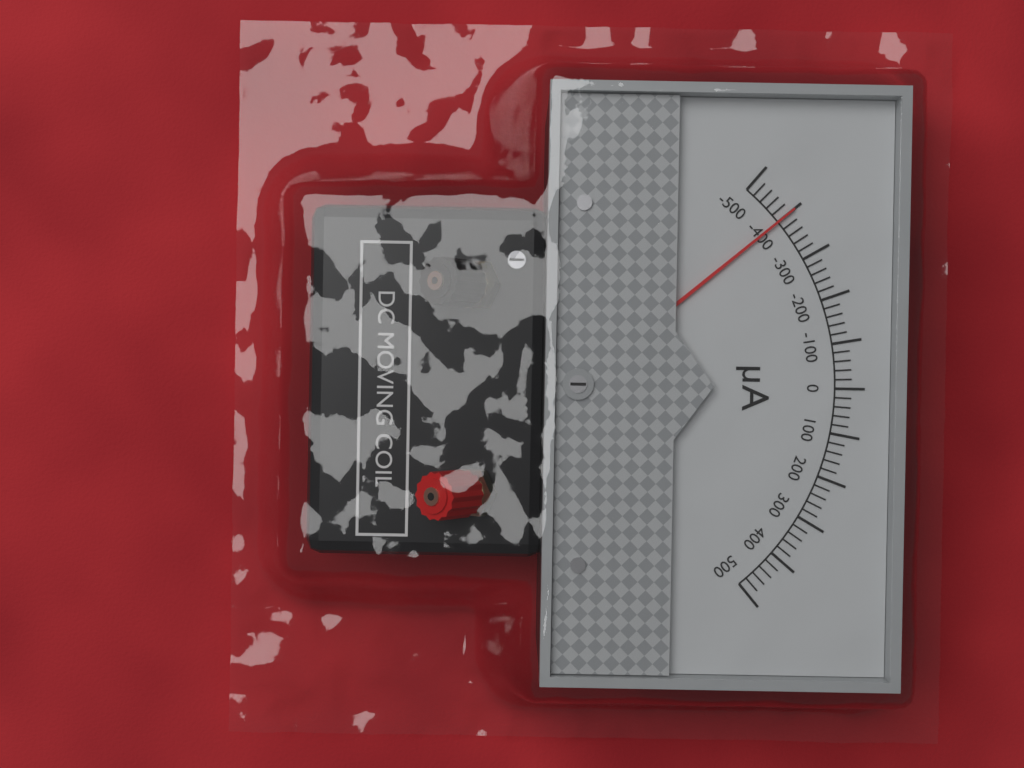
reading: -400 µA
